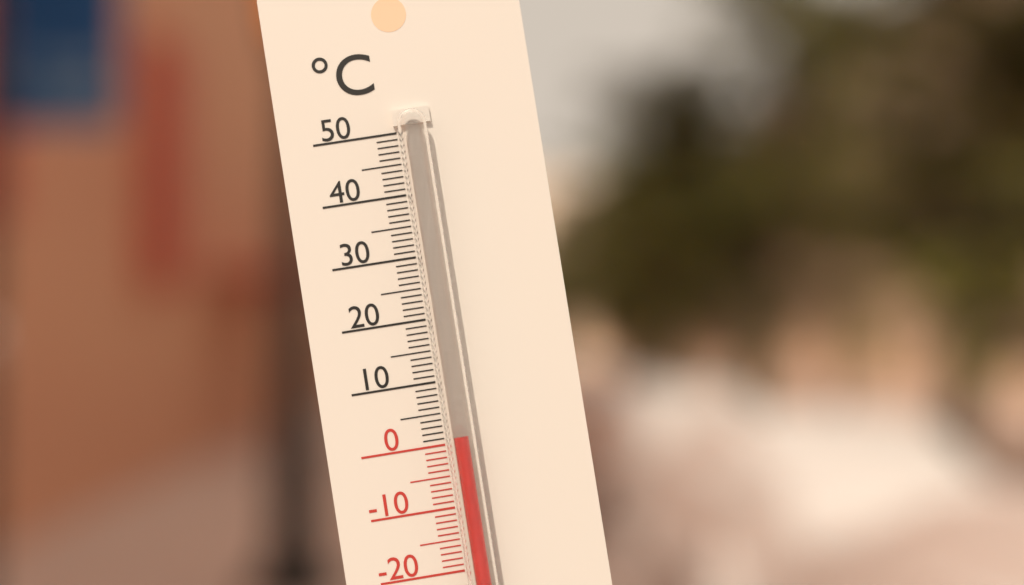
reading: 1 °C
